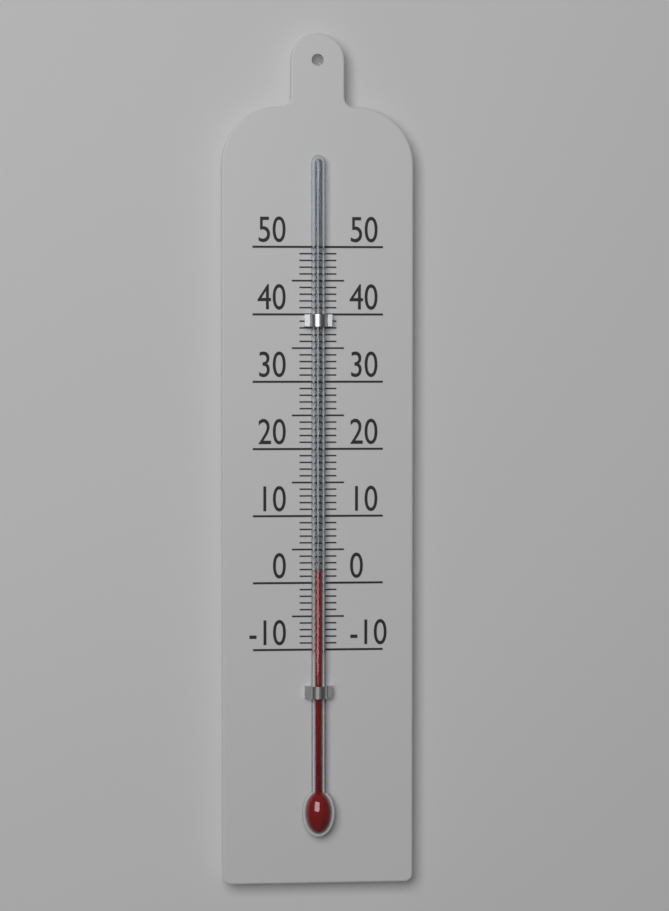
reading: 2 (no unit)
